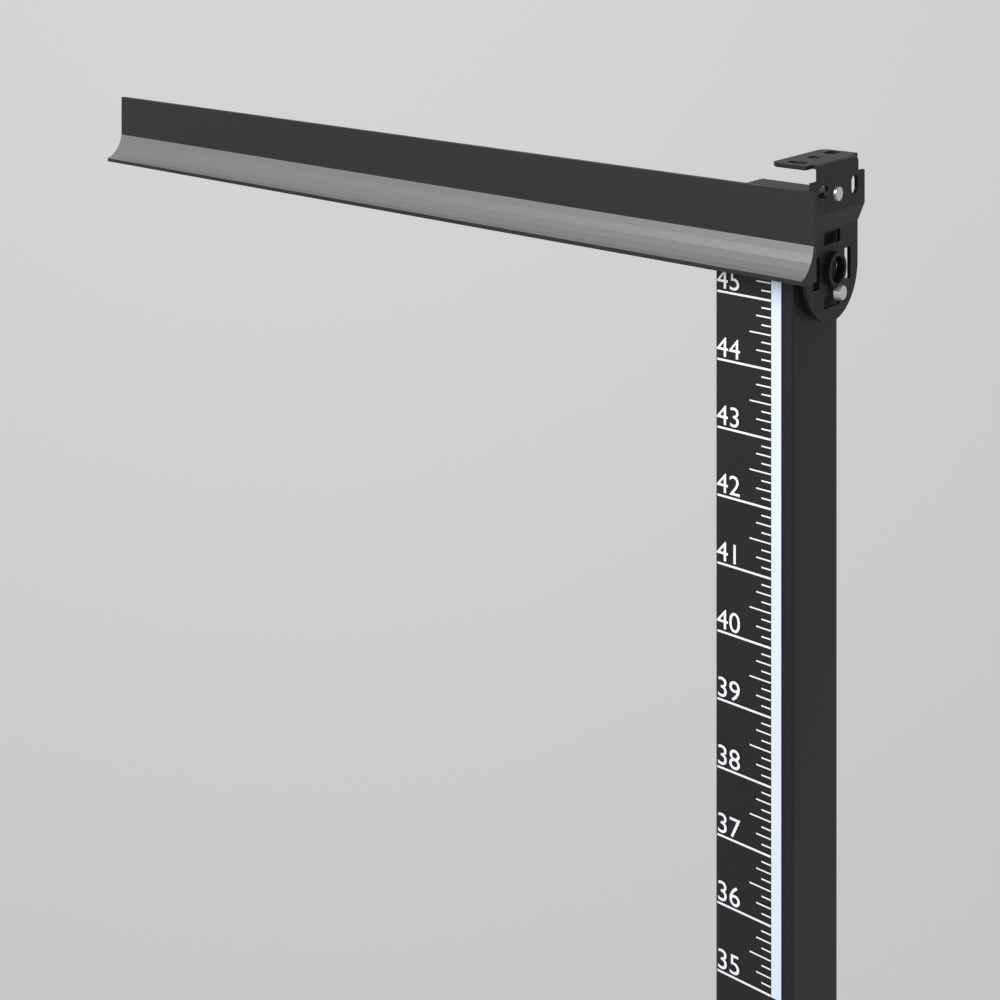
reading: 45.400 (no unit)
